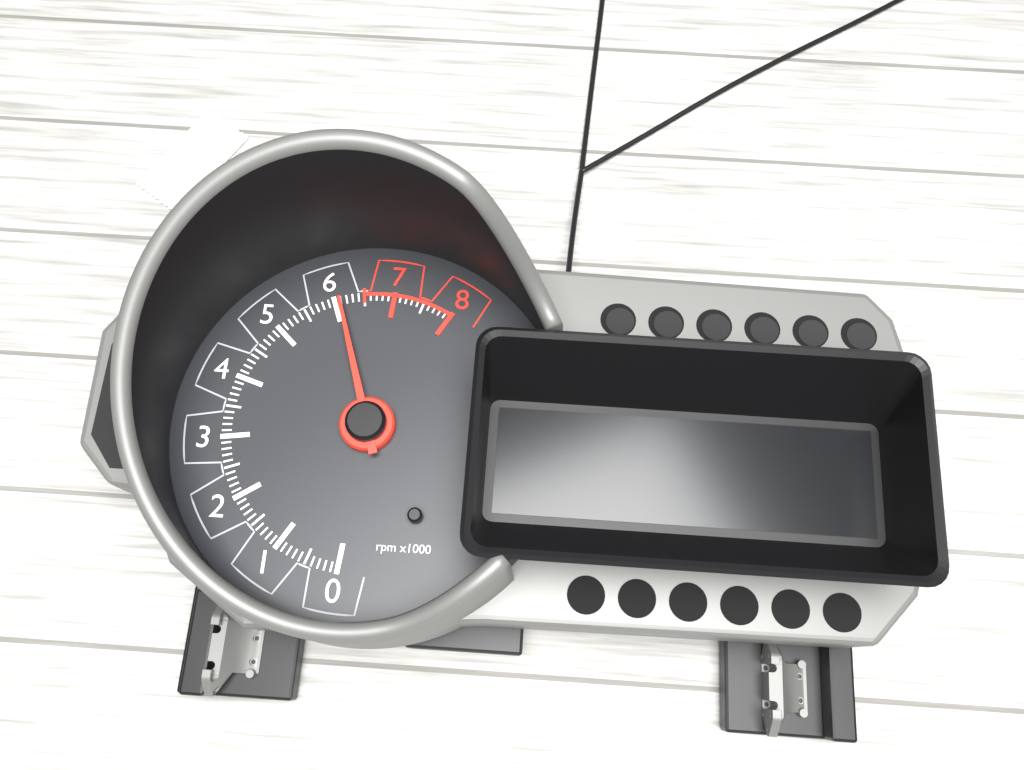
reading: 6100 rpm
